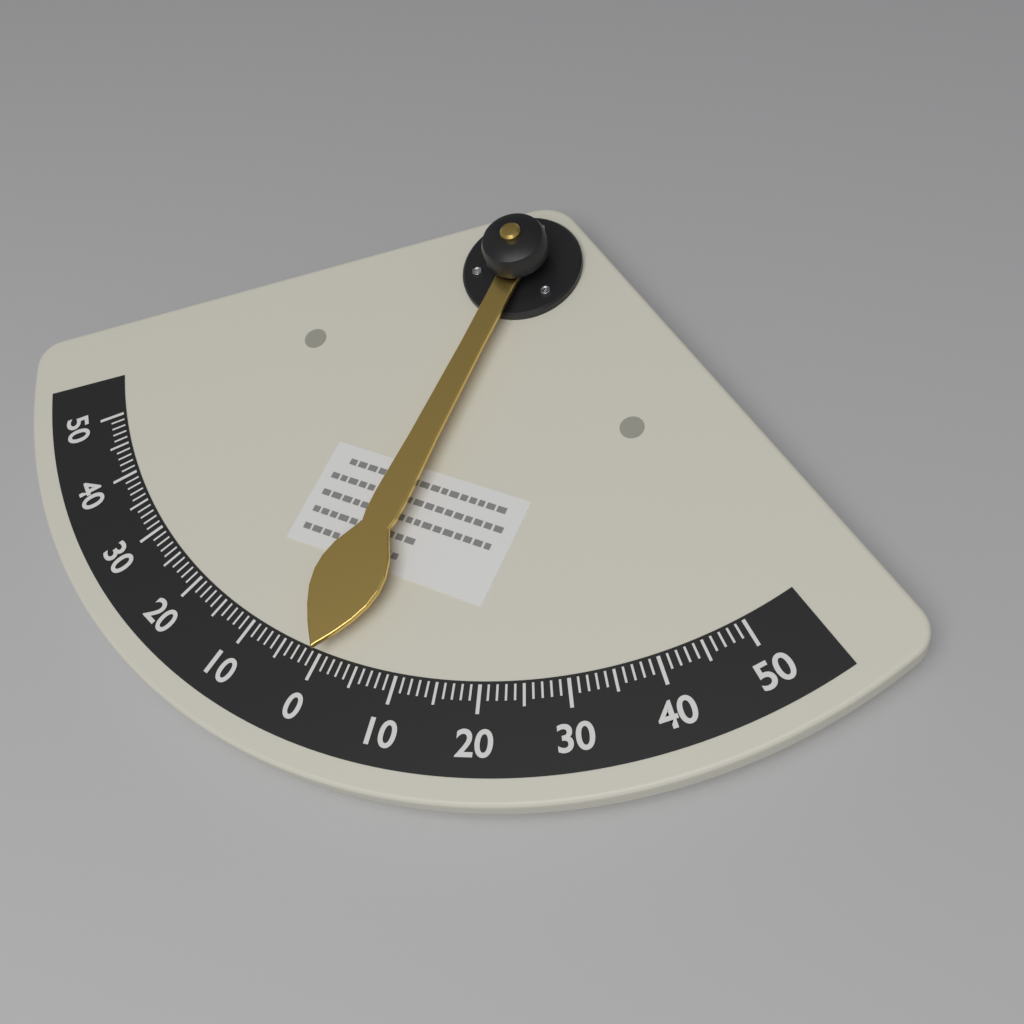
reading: 0 (no unit)
